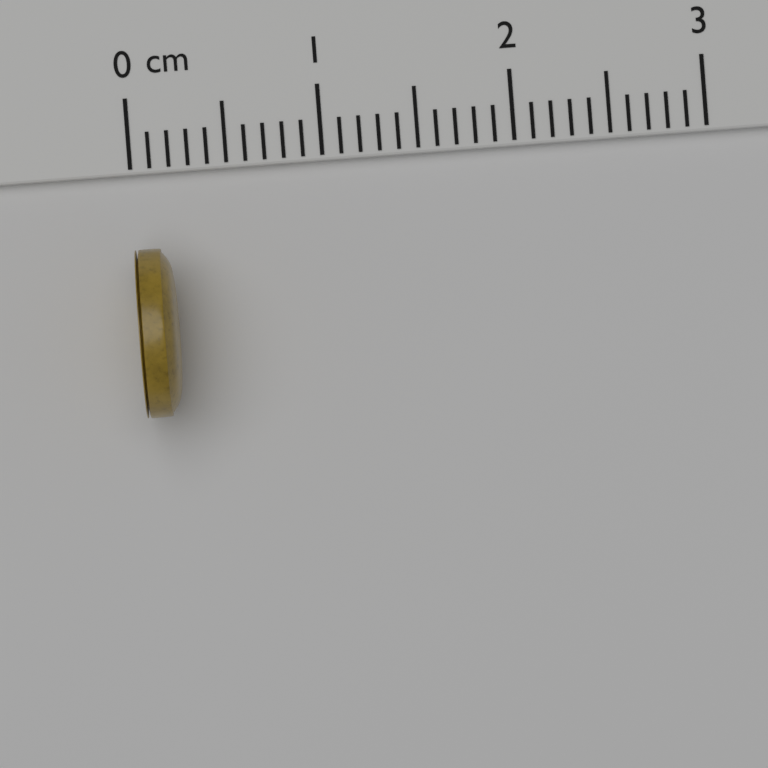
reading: 0.2 cm
